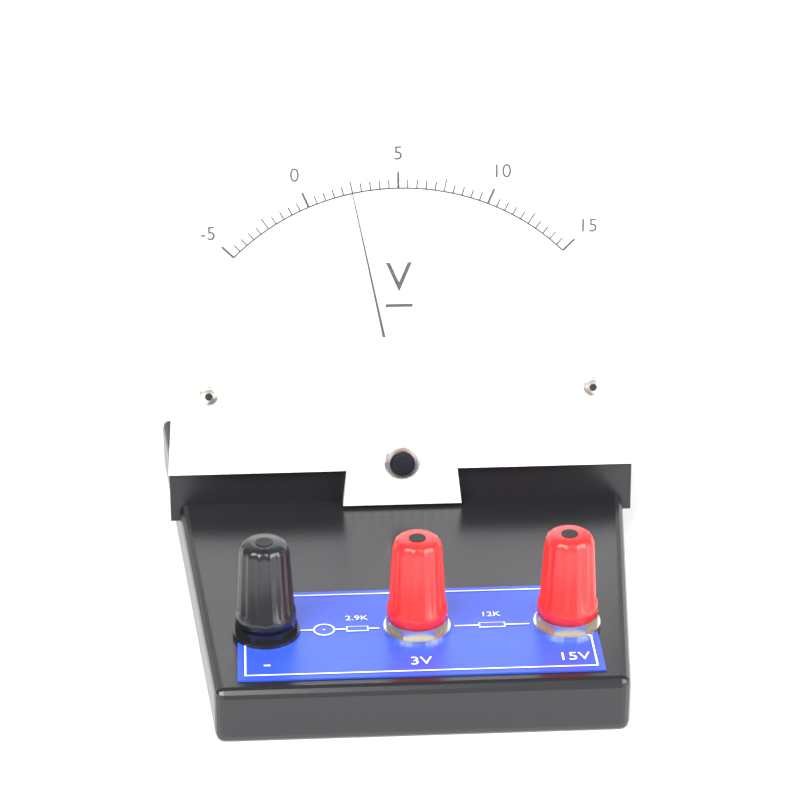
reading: 2.5 V
